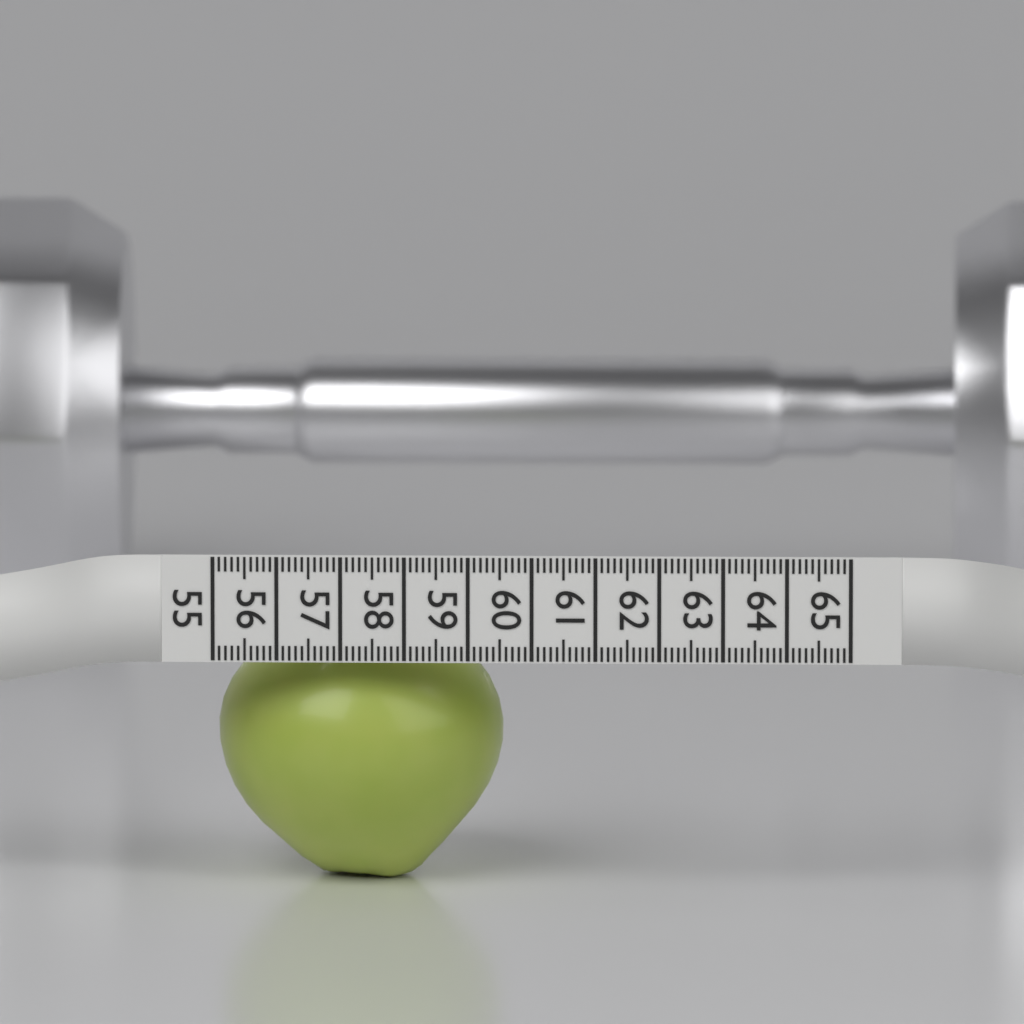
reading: 59.5 (no unit)
